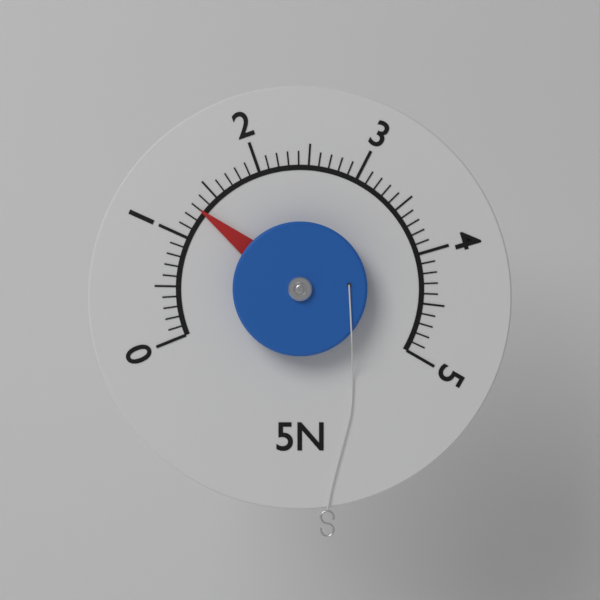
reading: 1.3 N
